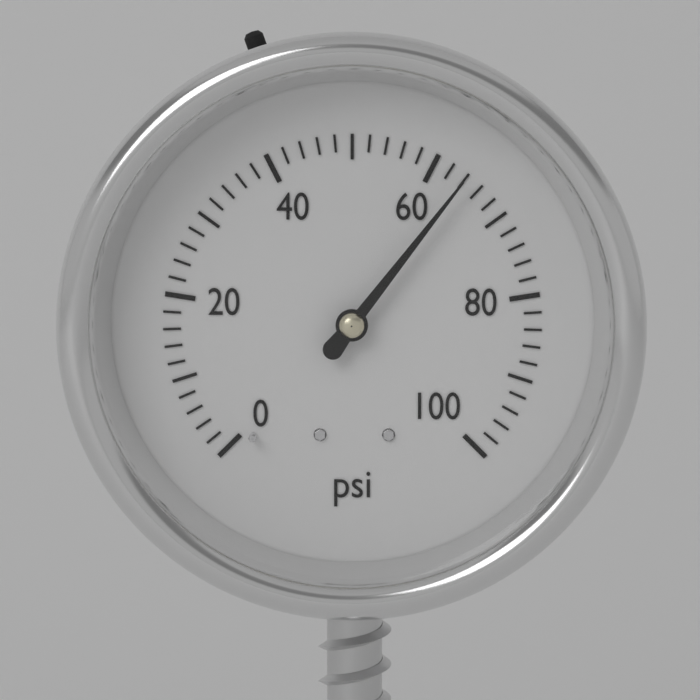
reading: 64 psi
